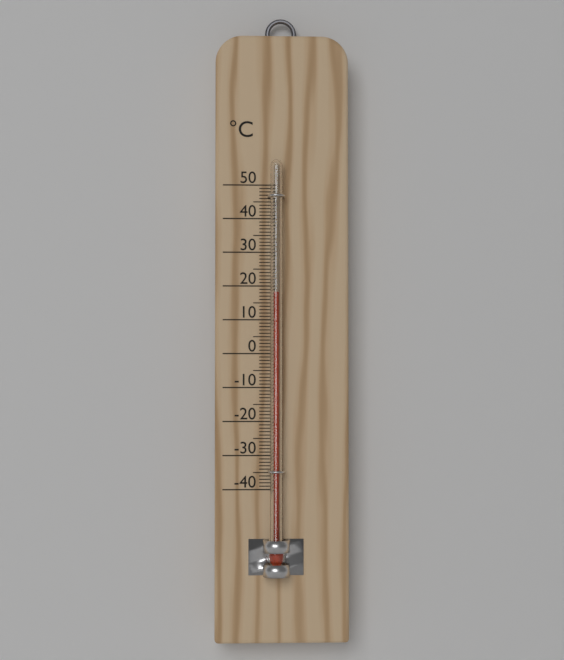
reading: 18 °C
